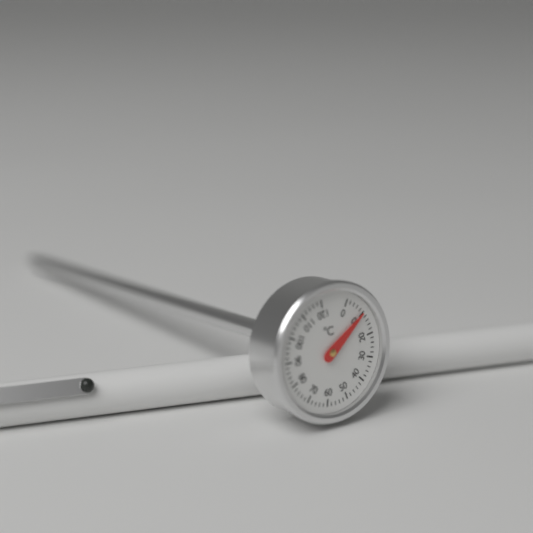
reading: 10 °C
